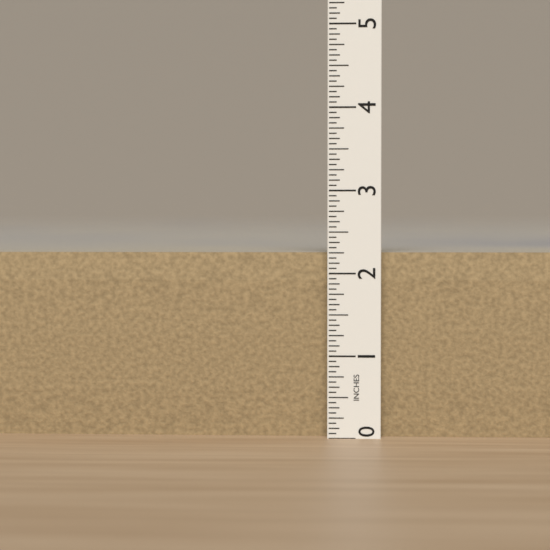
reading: 2.2500 in
